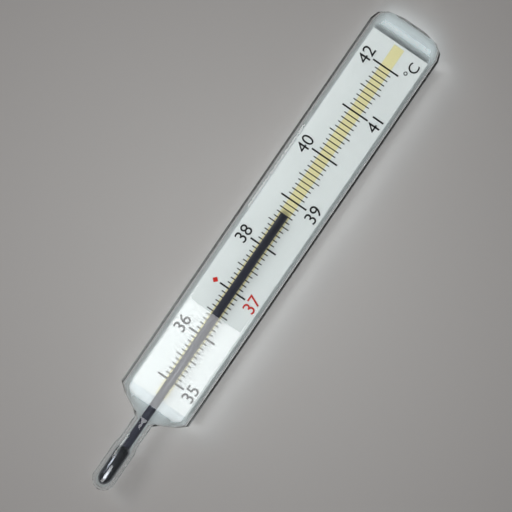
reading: 38.7 °C
